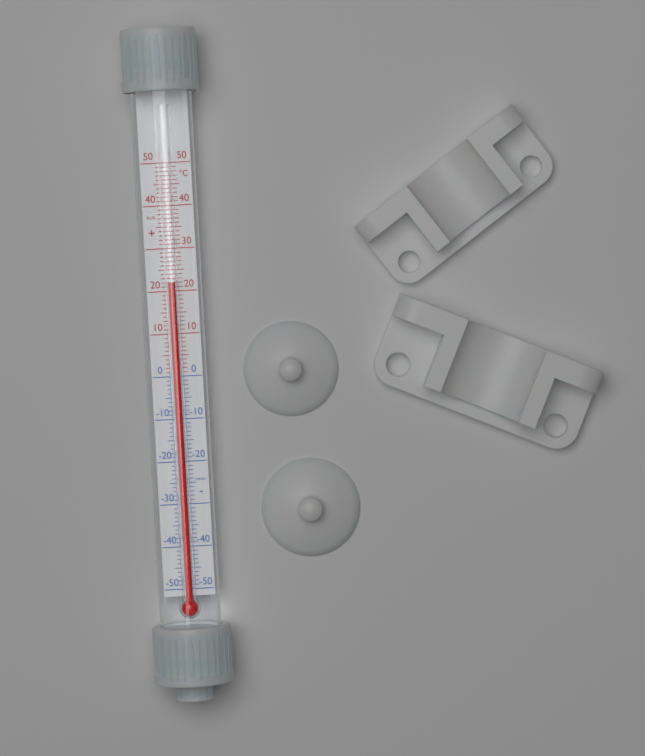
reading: 22 °C
